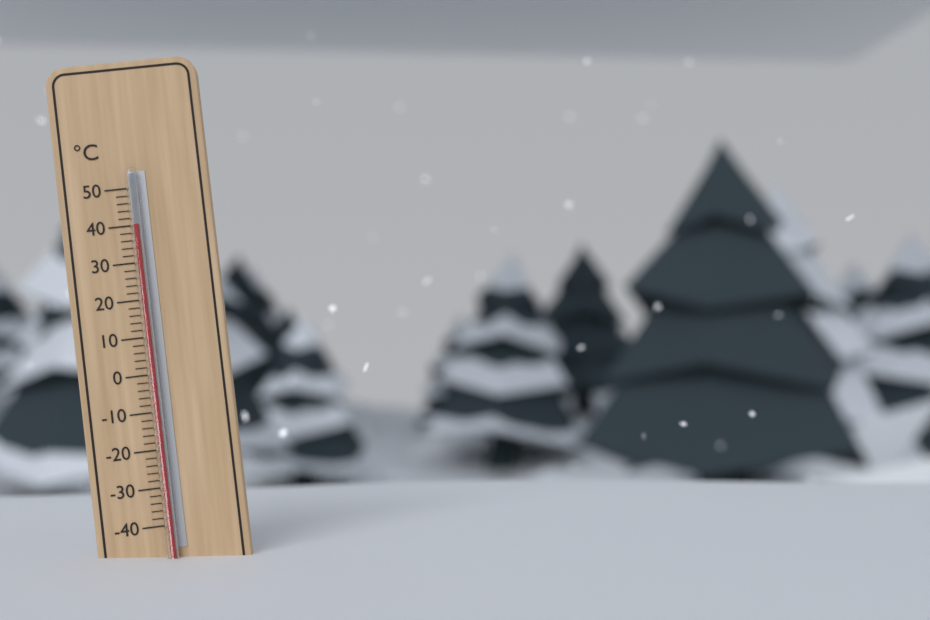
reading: 40 °C
